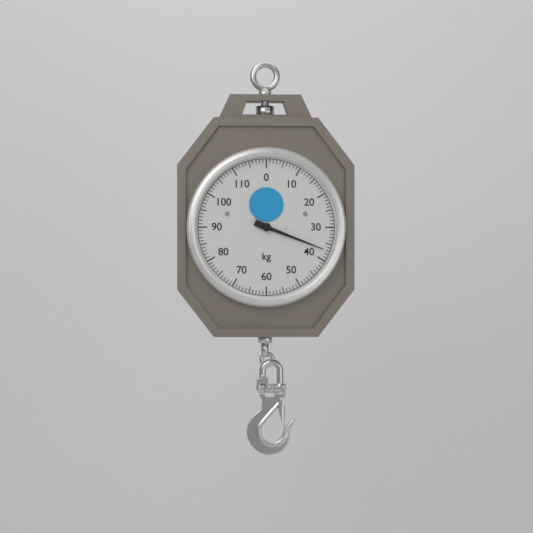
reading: 37 kg
